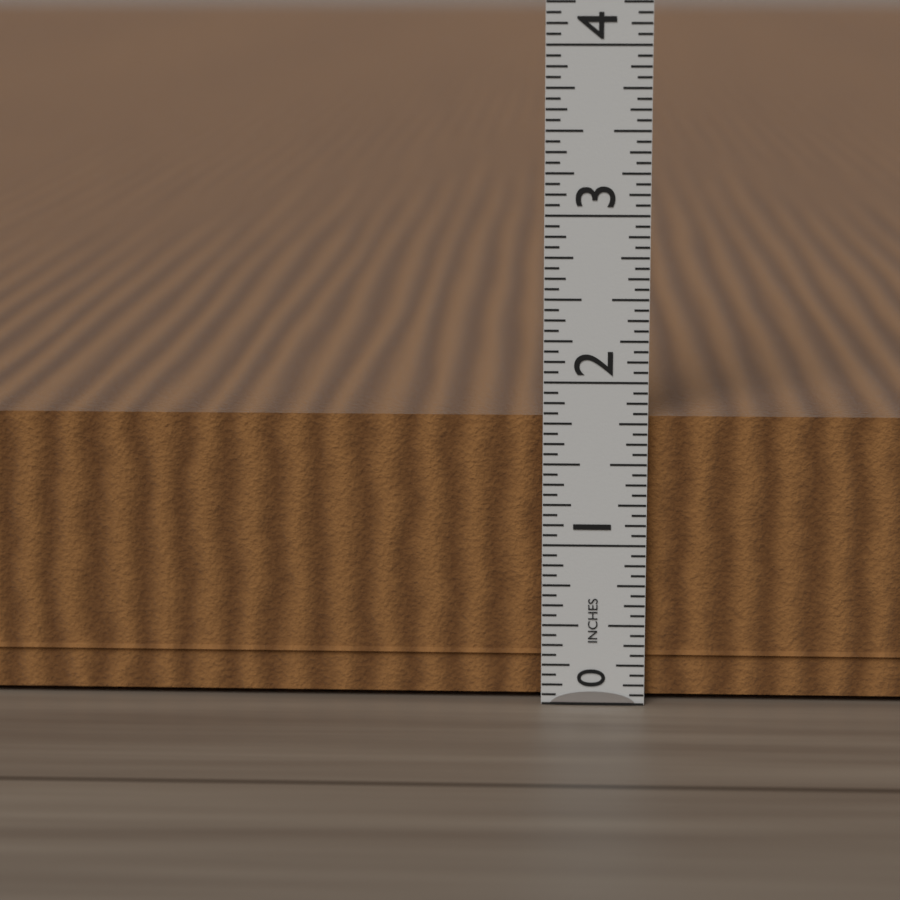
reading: 1.8125 in
